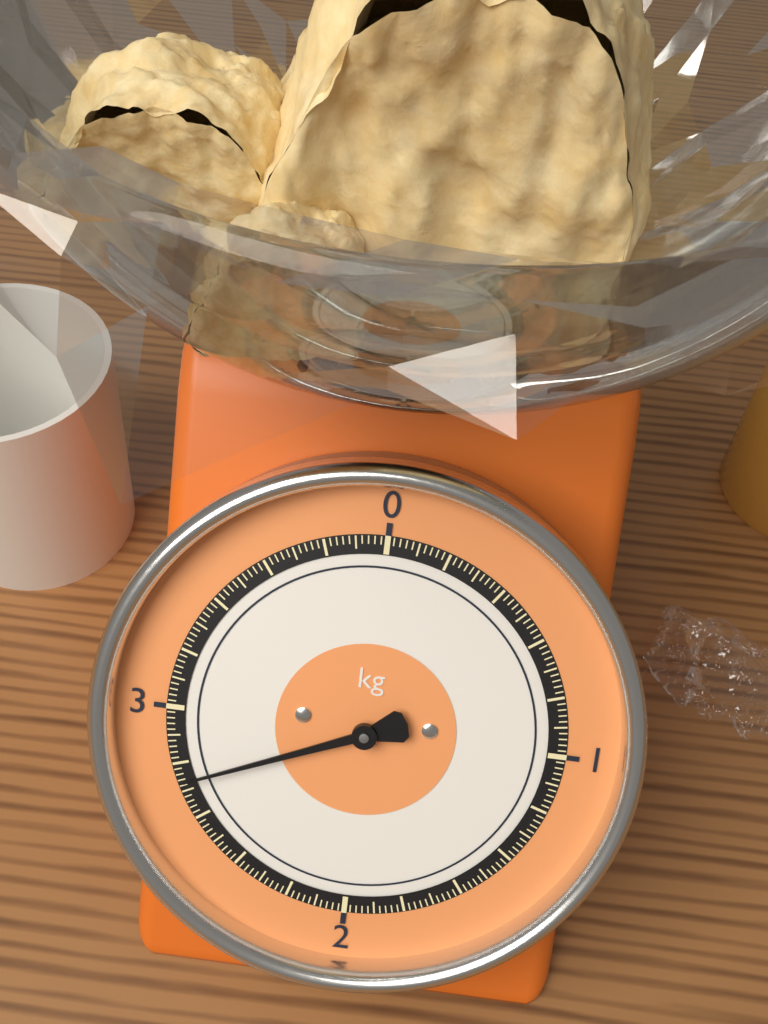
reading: 2.74 kg
